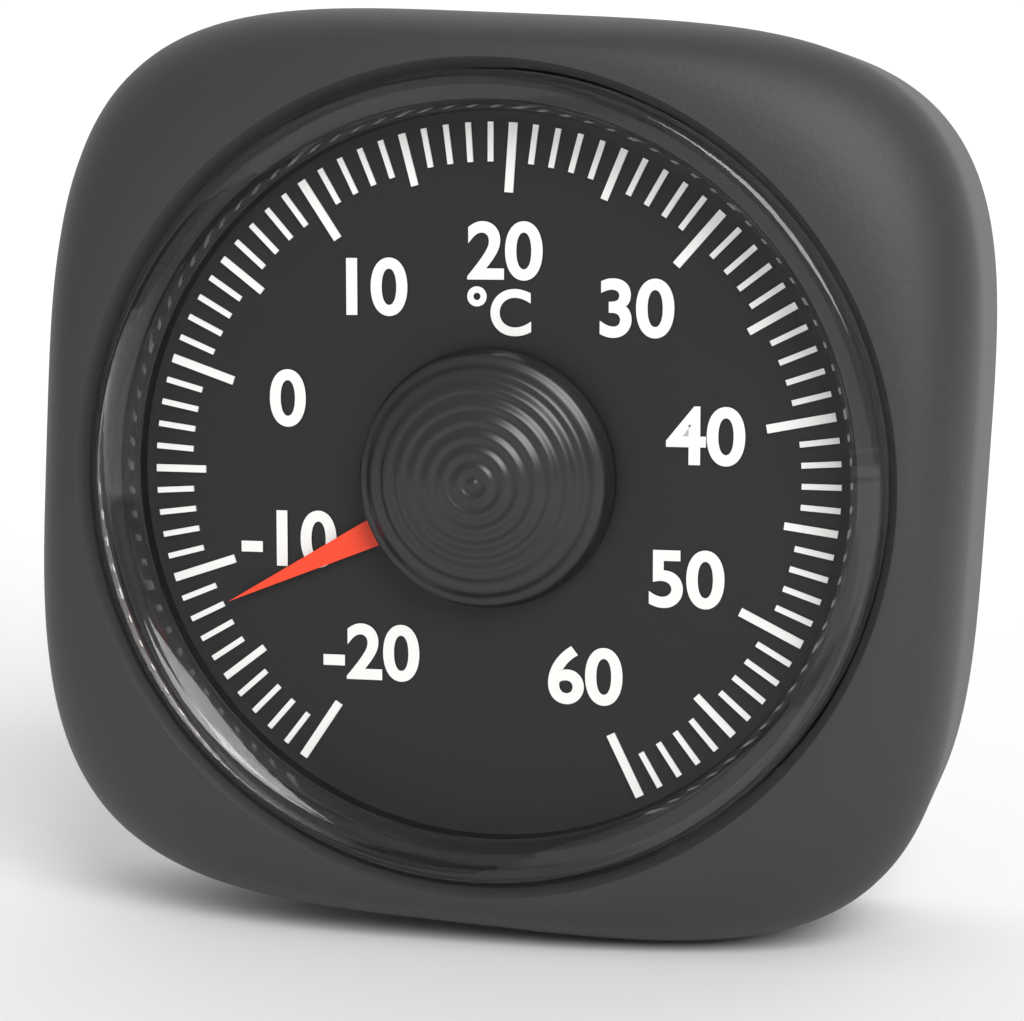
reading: -12 °C
